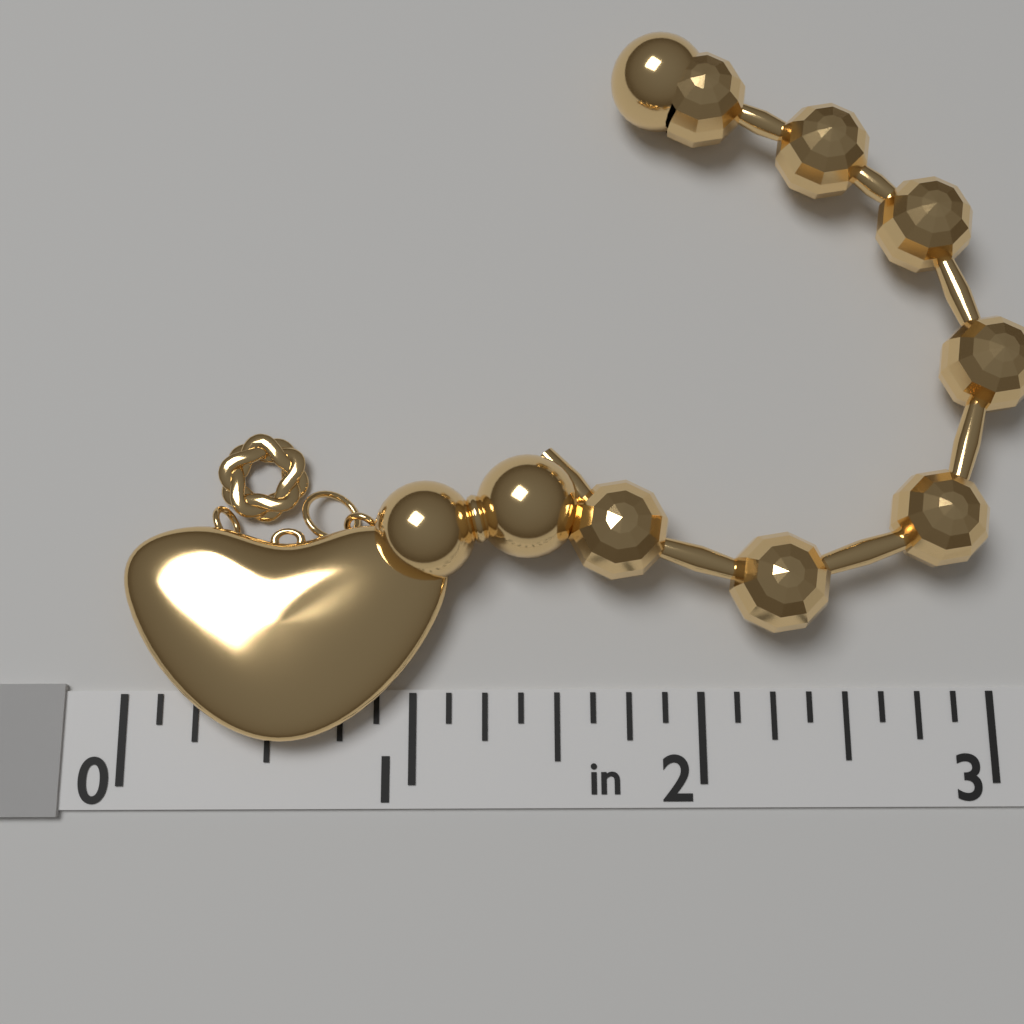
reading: 1.125 in
